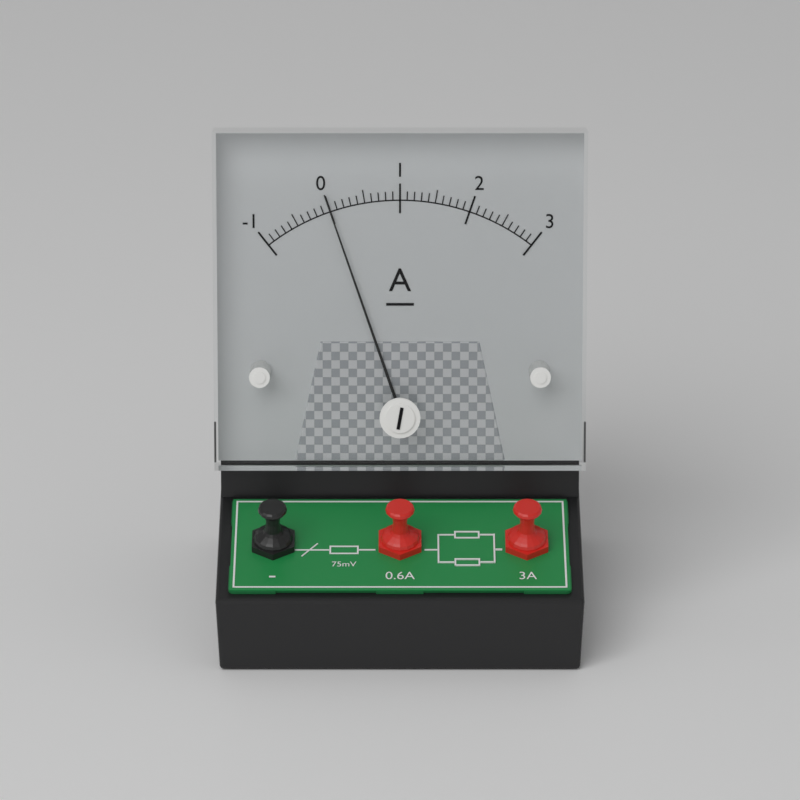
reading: 0.0 A
